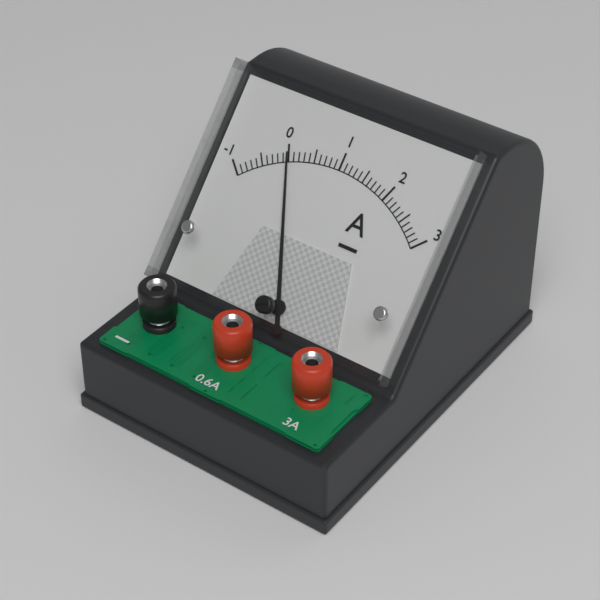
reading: 0.0 A
